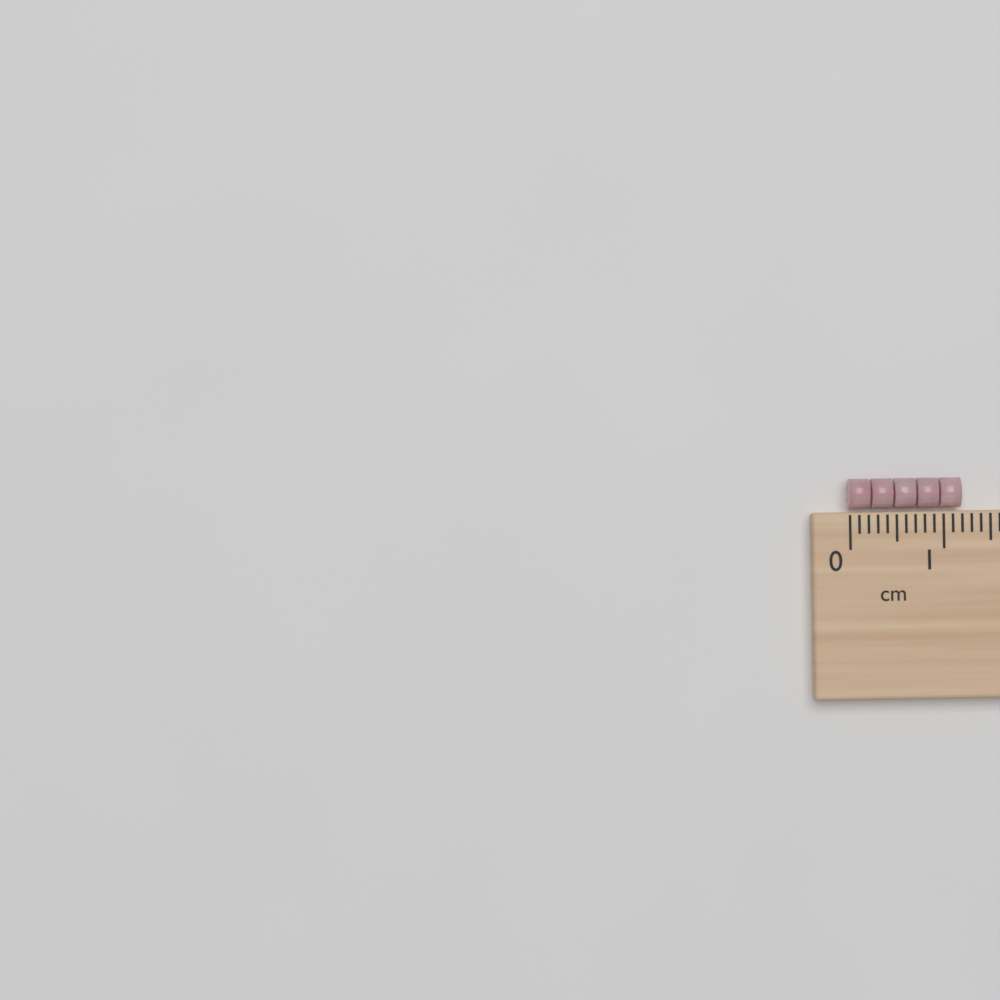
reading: 1.2 cm
